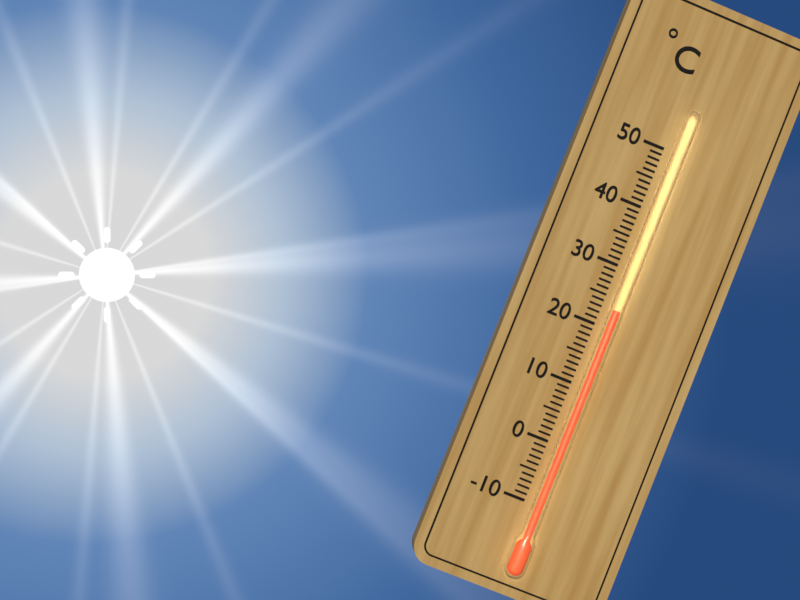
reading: 23 °C
